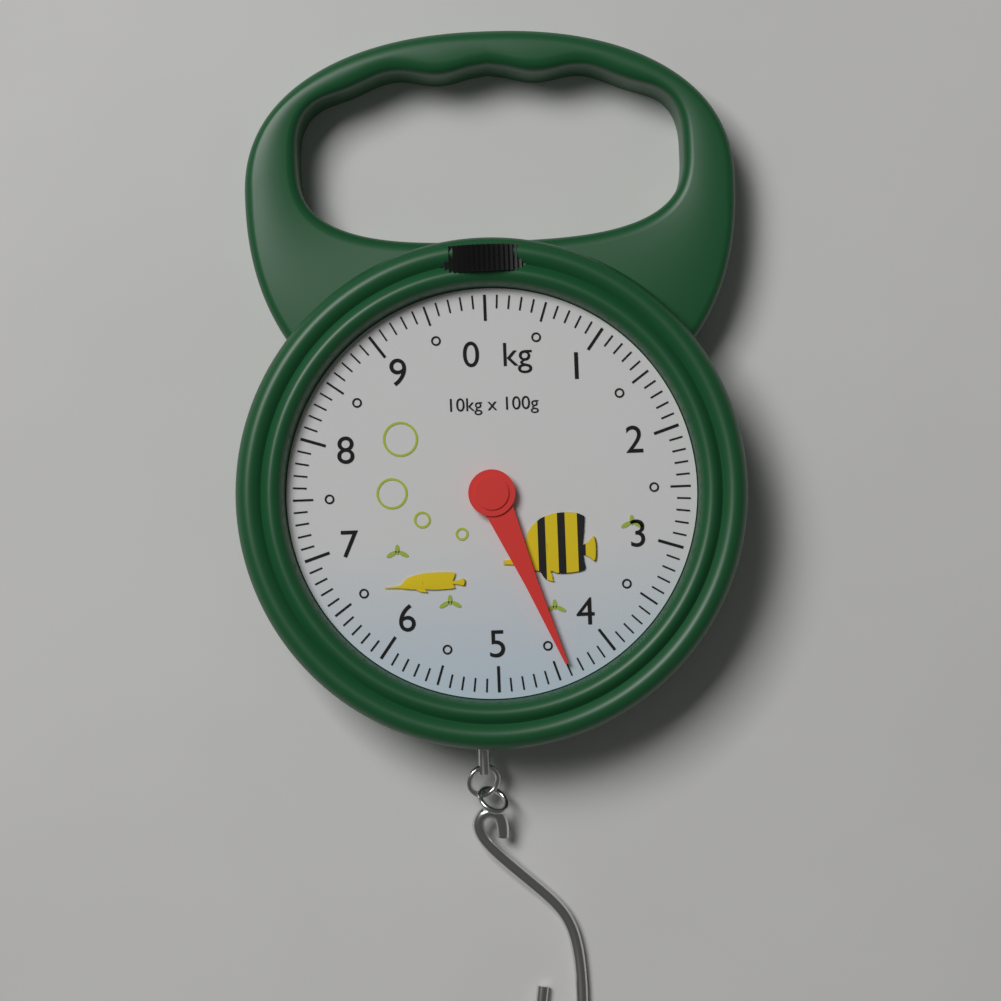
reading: 4.4 kg
